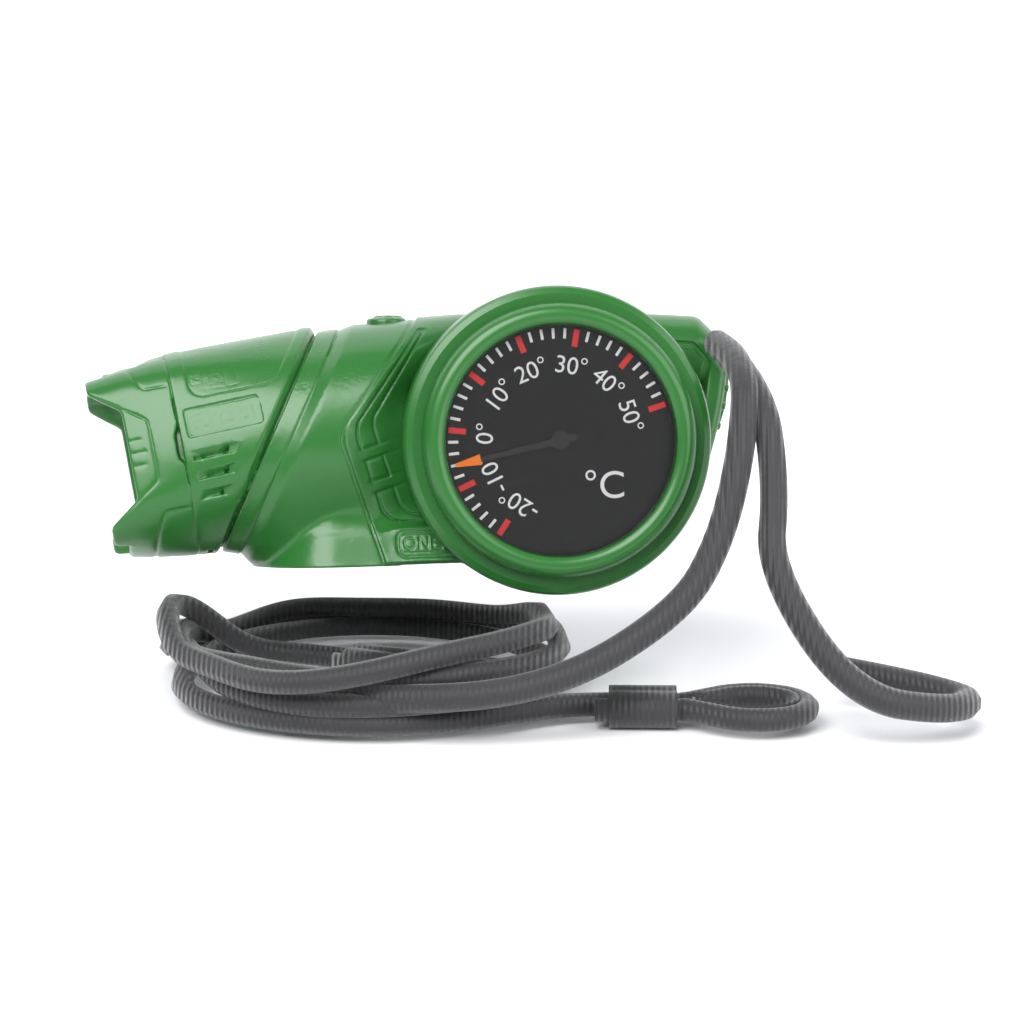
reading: -6 °C
